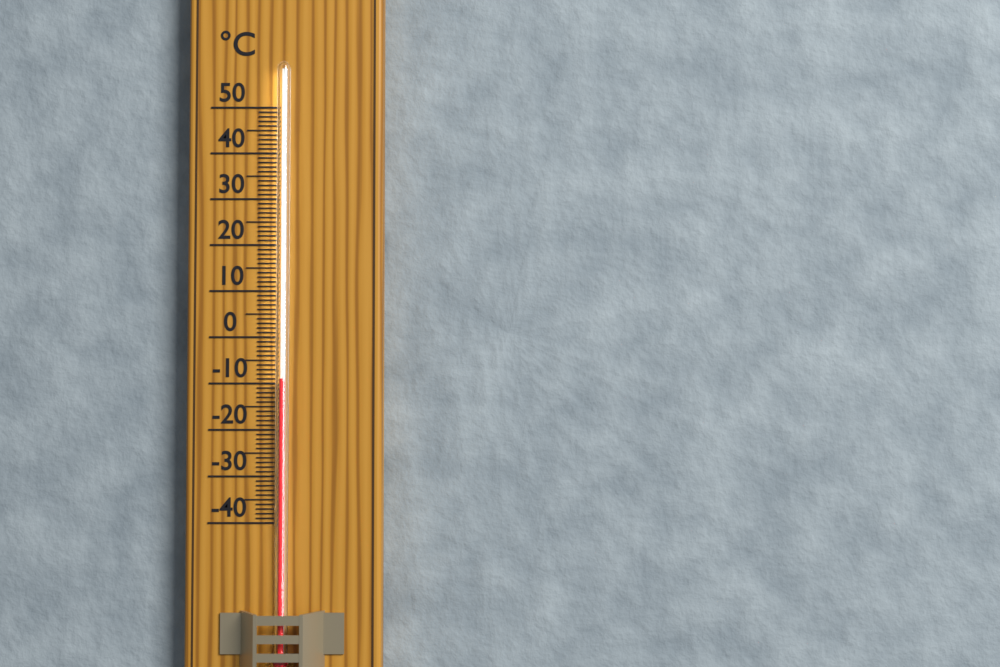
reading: -9 °C
